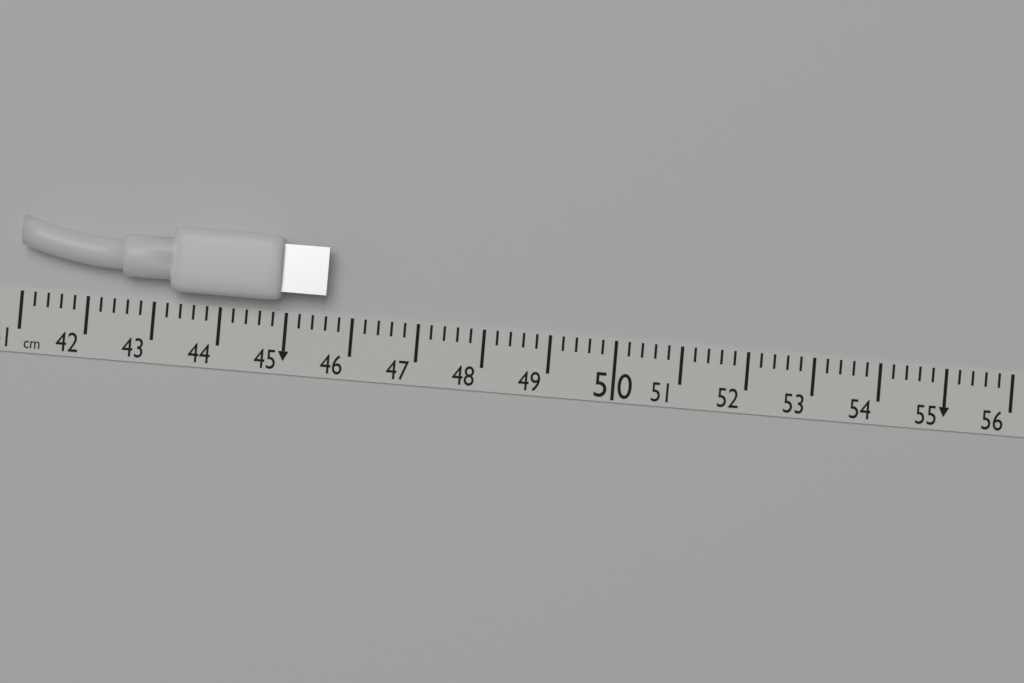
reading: 45.6 cm
